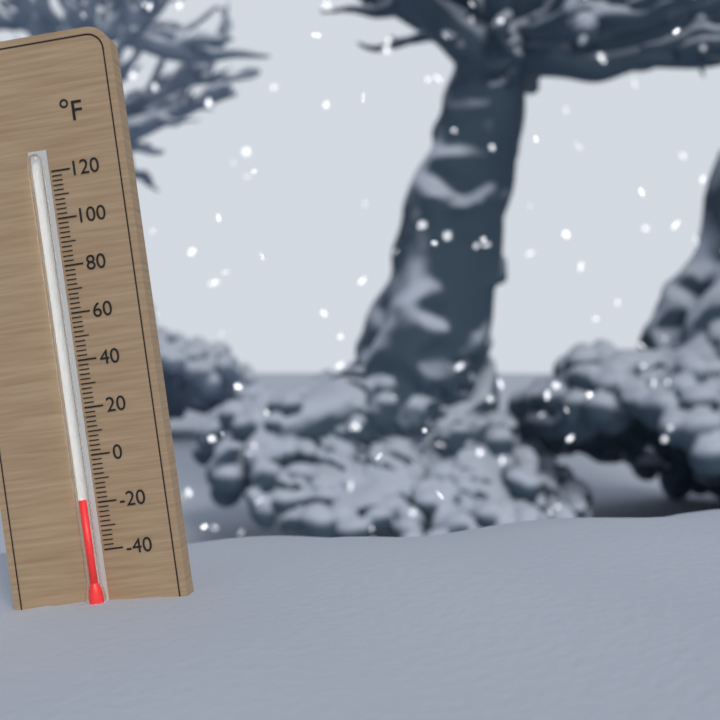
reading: -18 °F
